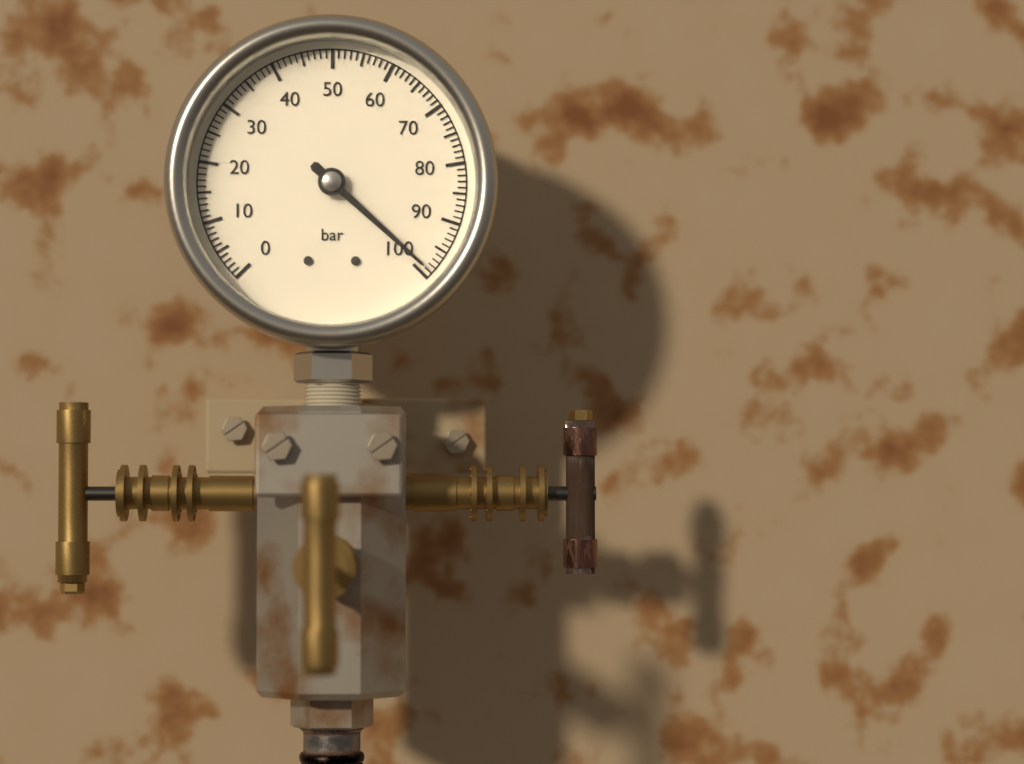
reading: 99 bar
